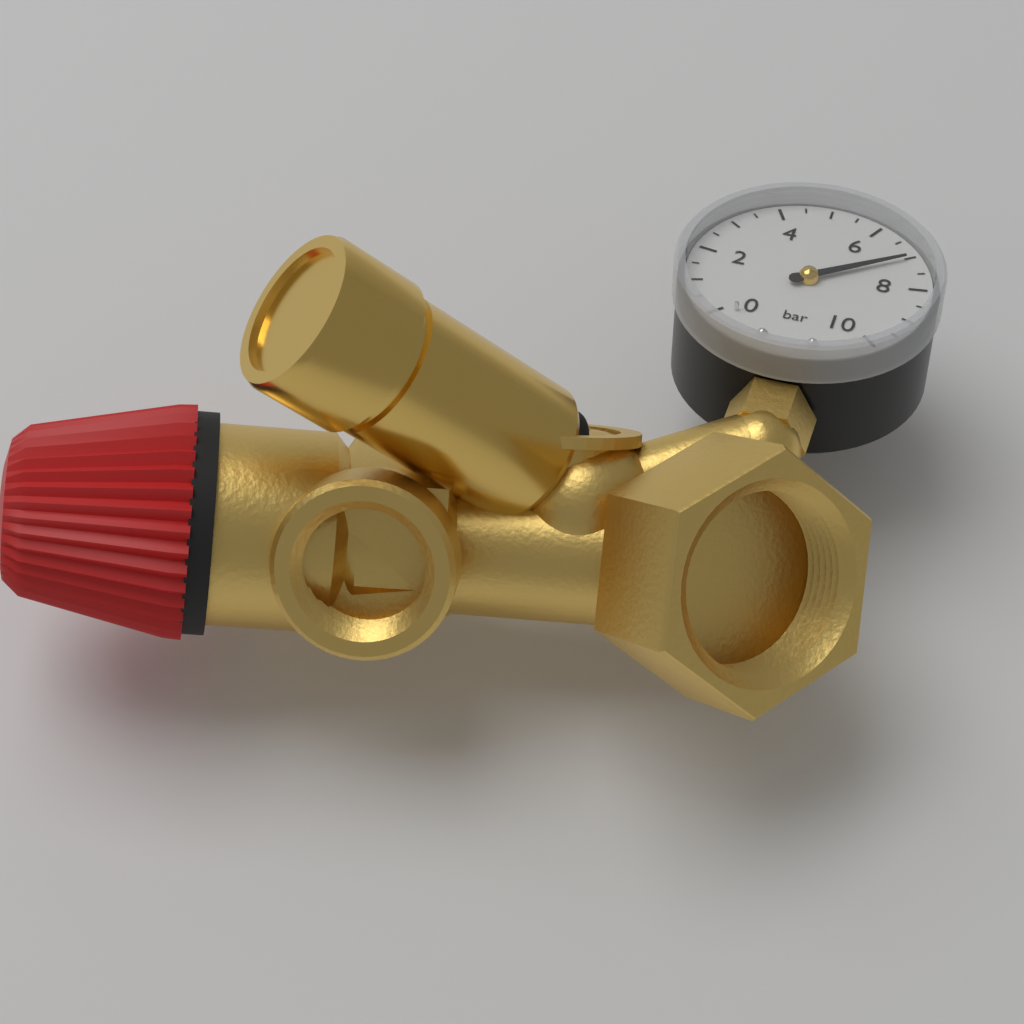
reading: 7.0 bar
